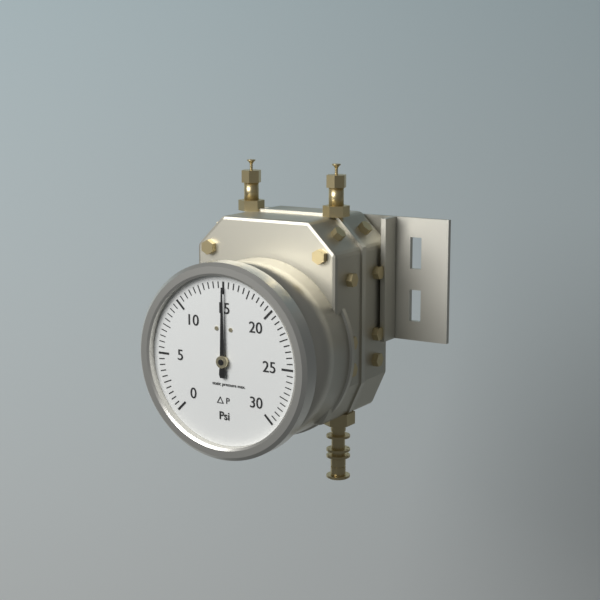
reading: 15.0 psi
